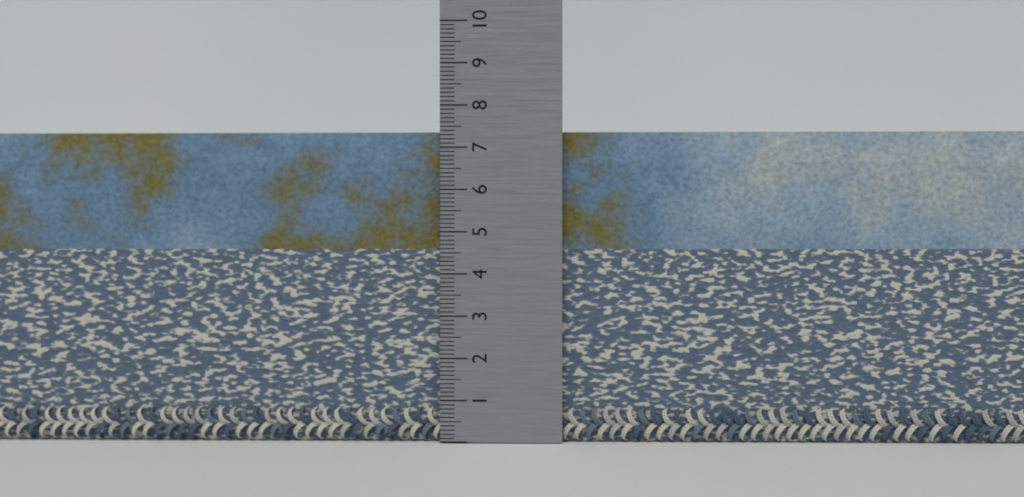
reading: 7.4 (no unit)
